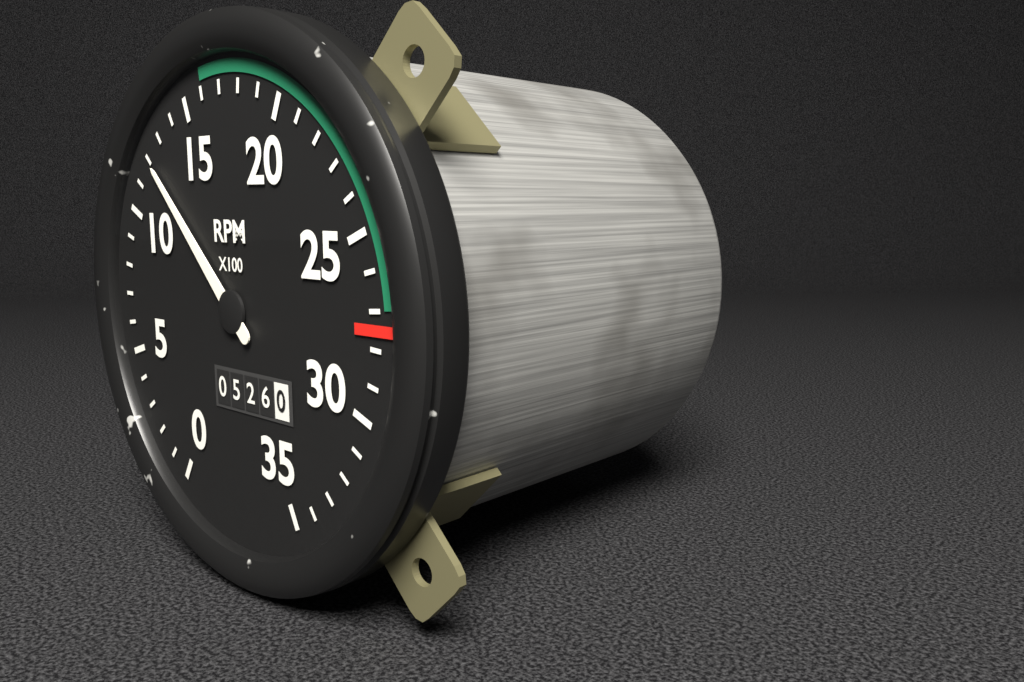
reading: 1200 RPM
